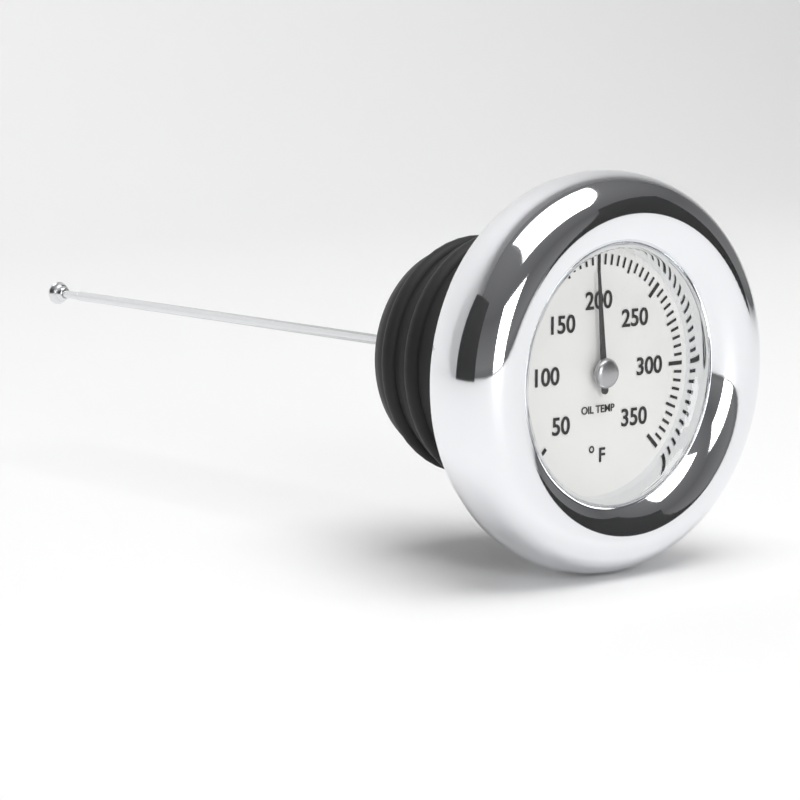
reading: 195 °F
